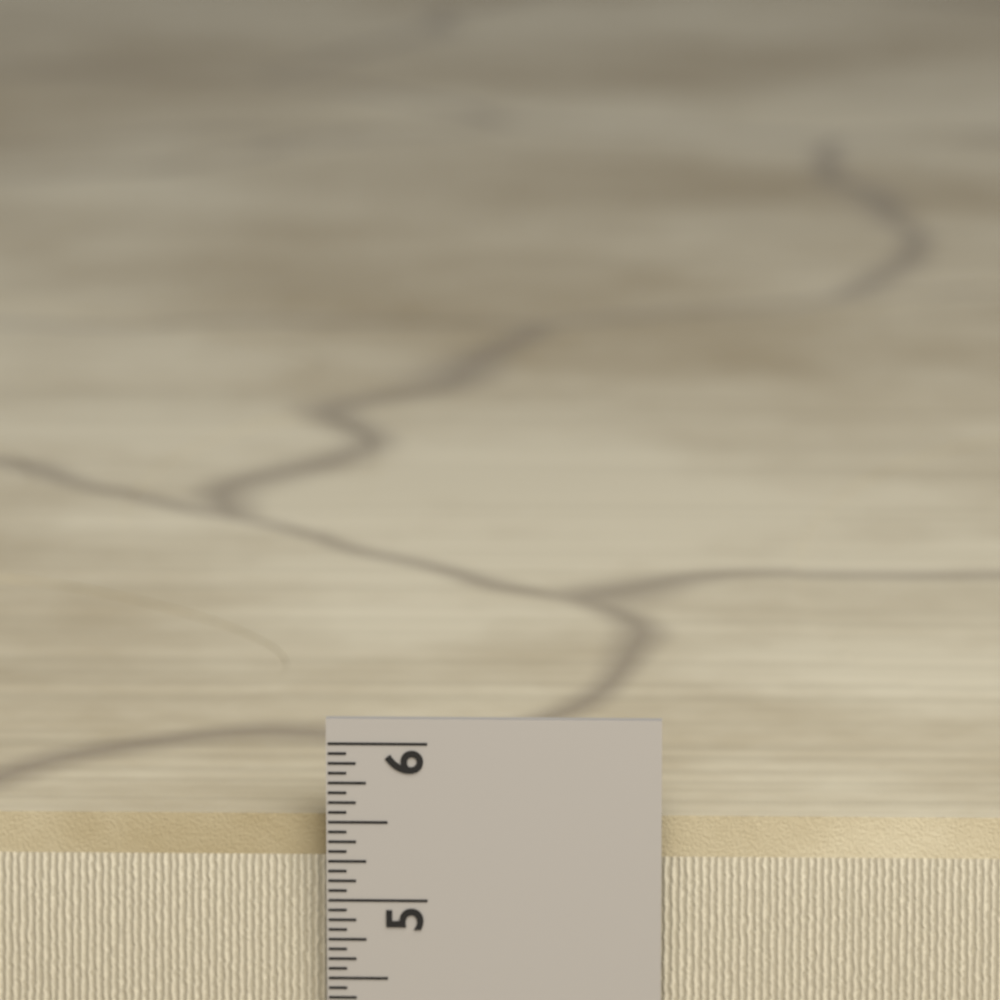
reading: 5.5000 in
